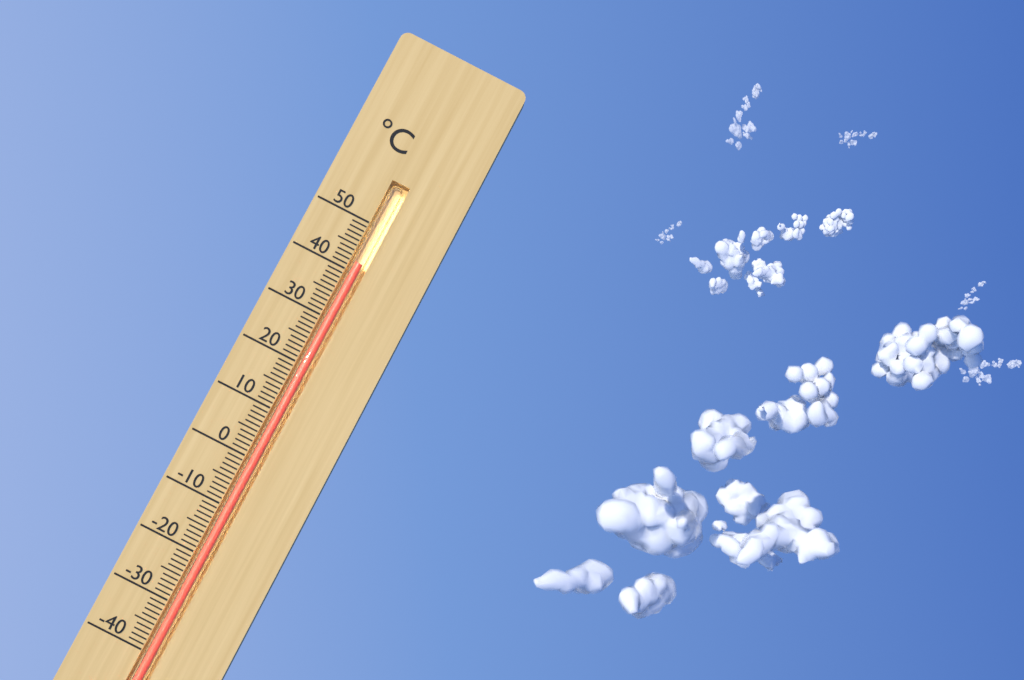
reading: 42 °C
